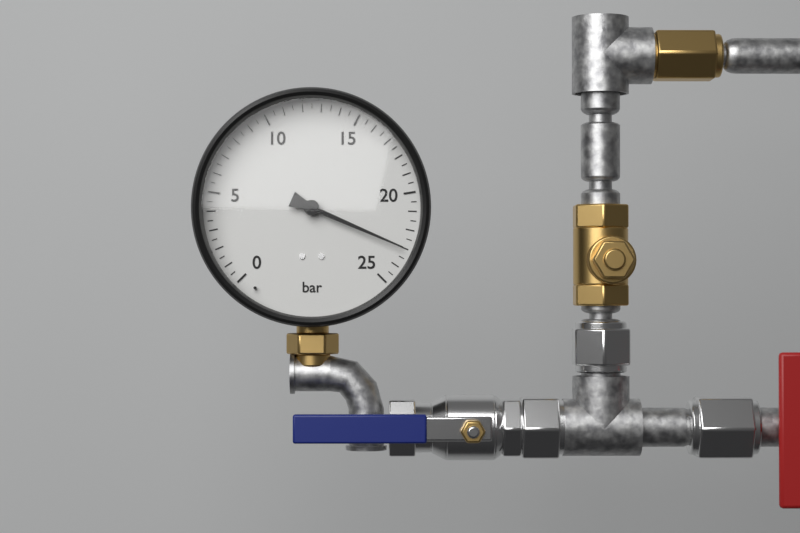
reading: 23.0 bar
